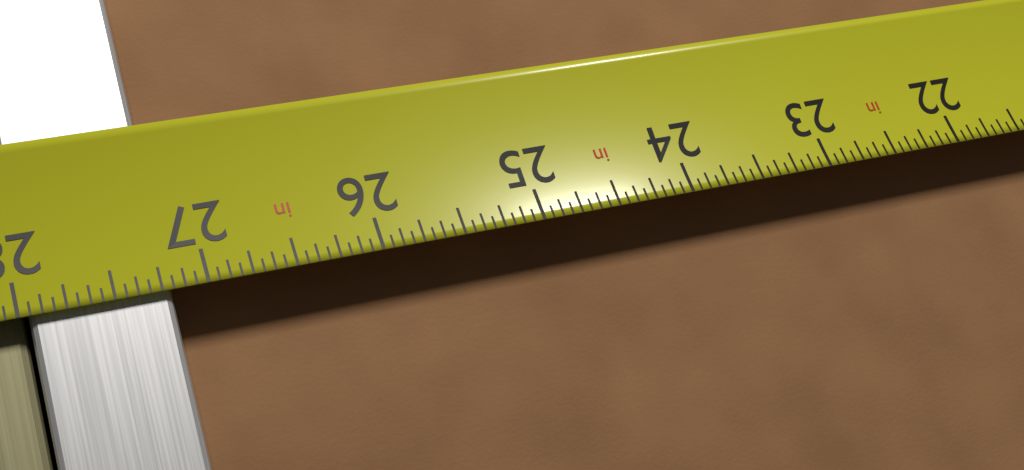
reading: 27.1875 in
